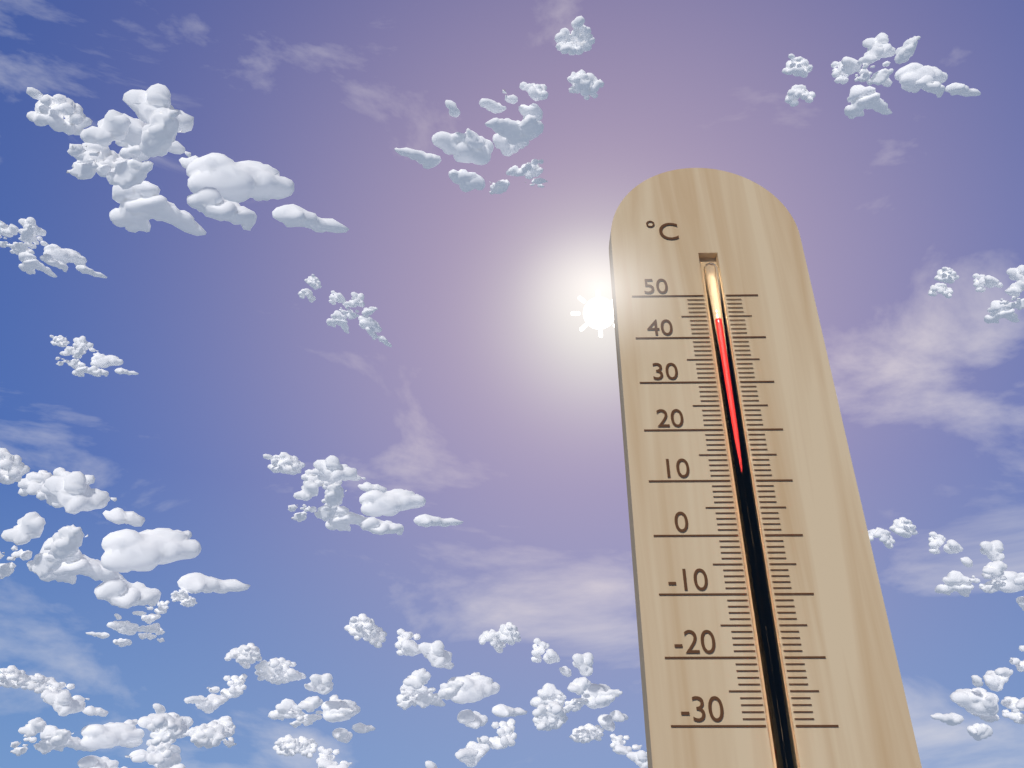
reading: 44 °C
